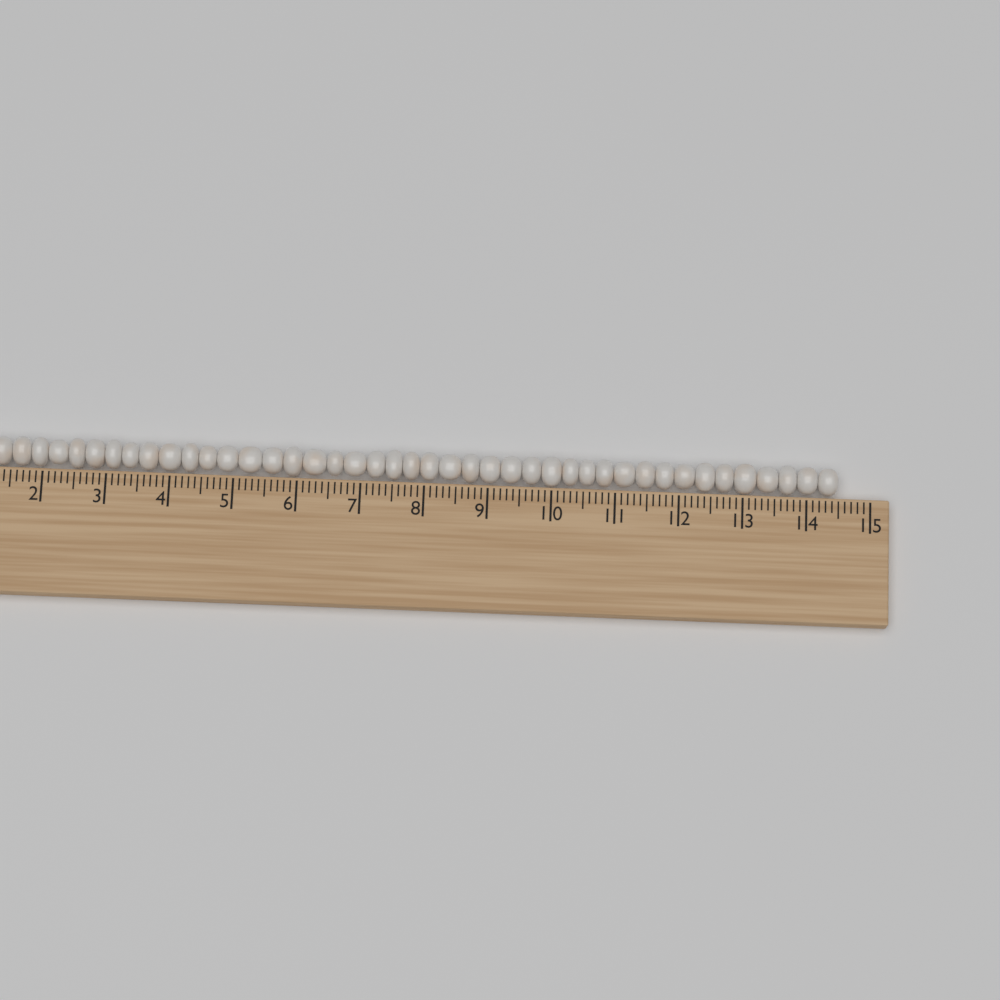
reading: 14.5 (no unit)
